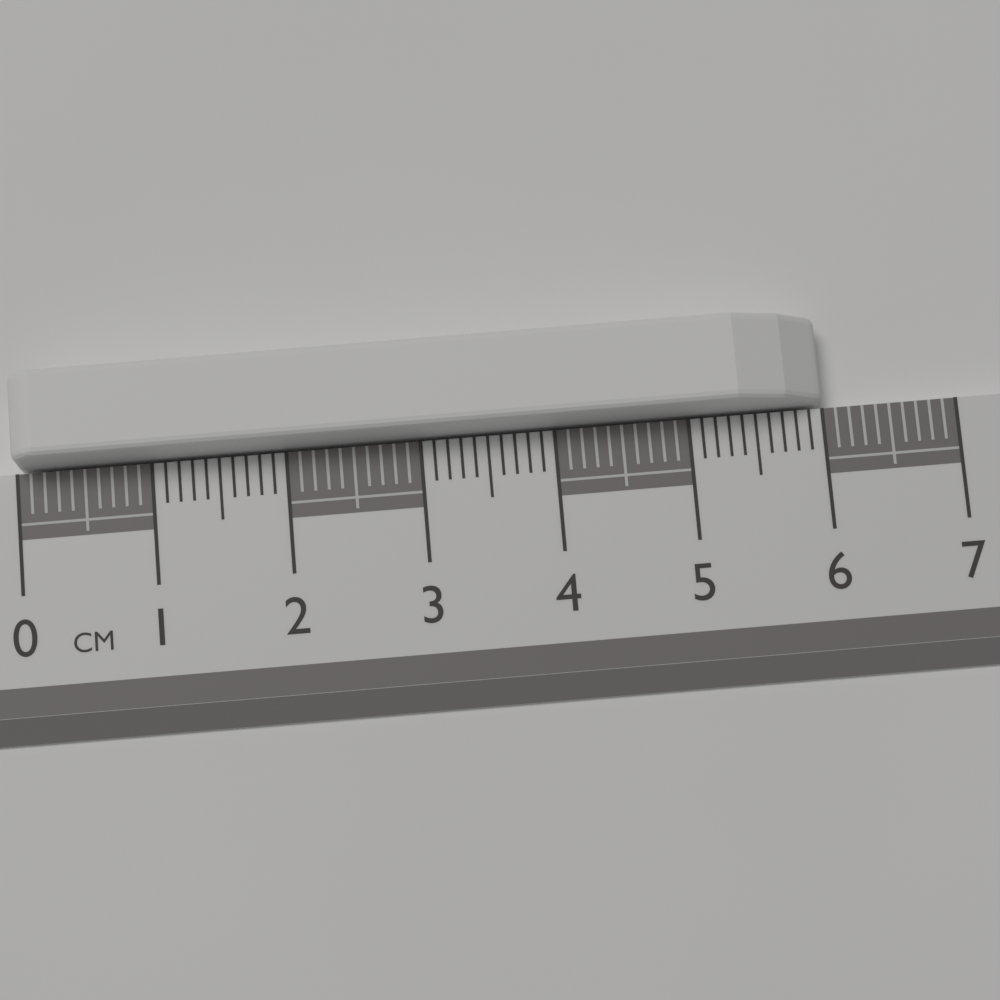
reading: 6.0 cm
